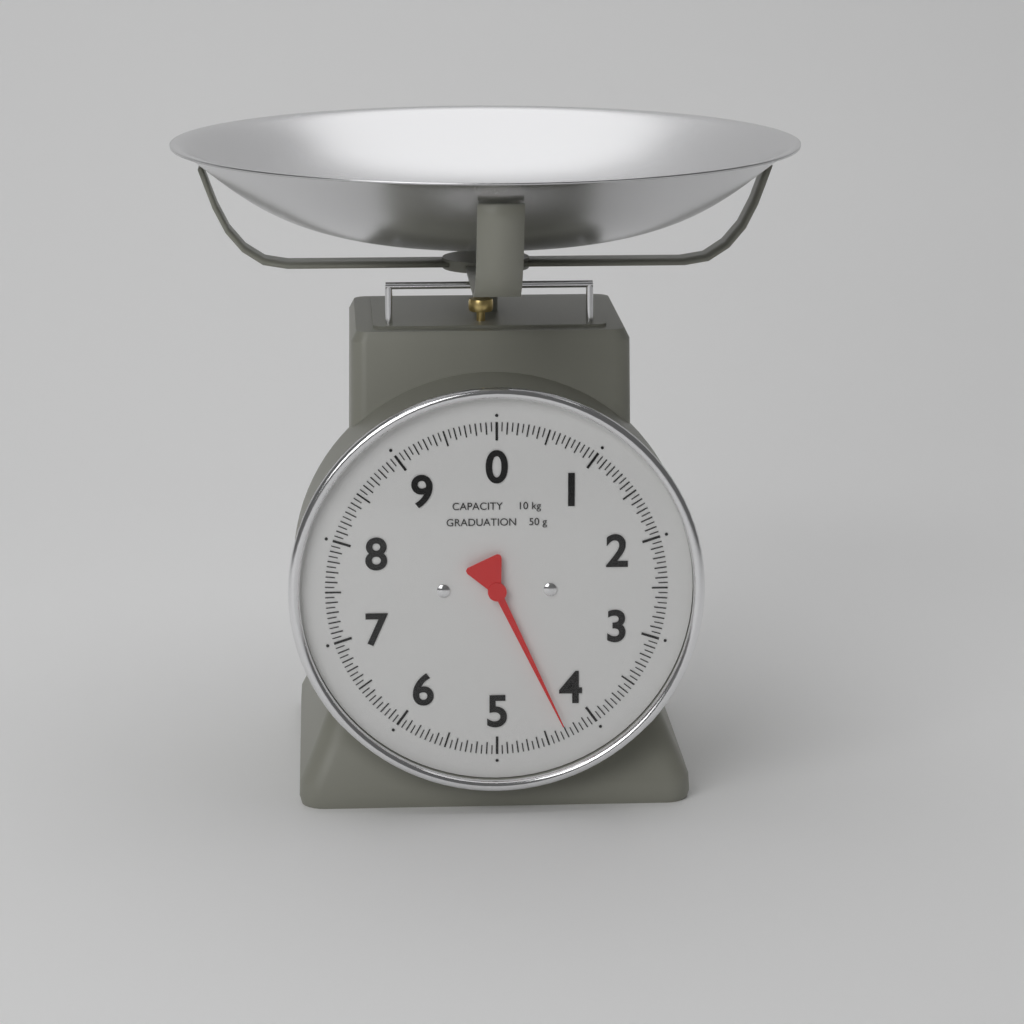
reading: 4.30 kg
